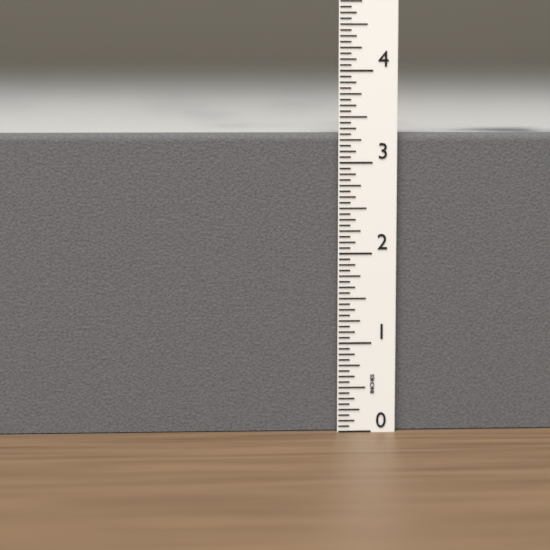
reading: 3.3125 in
